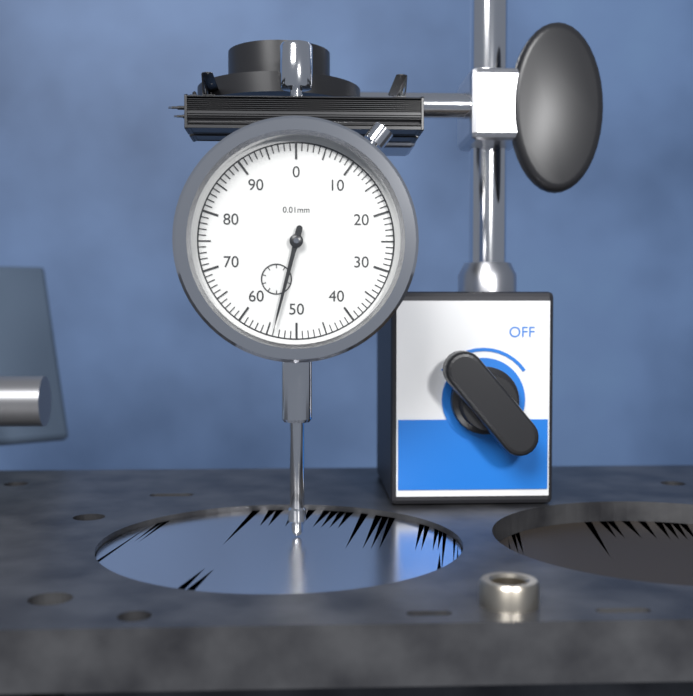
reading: 54 0.01mm
